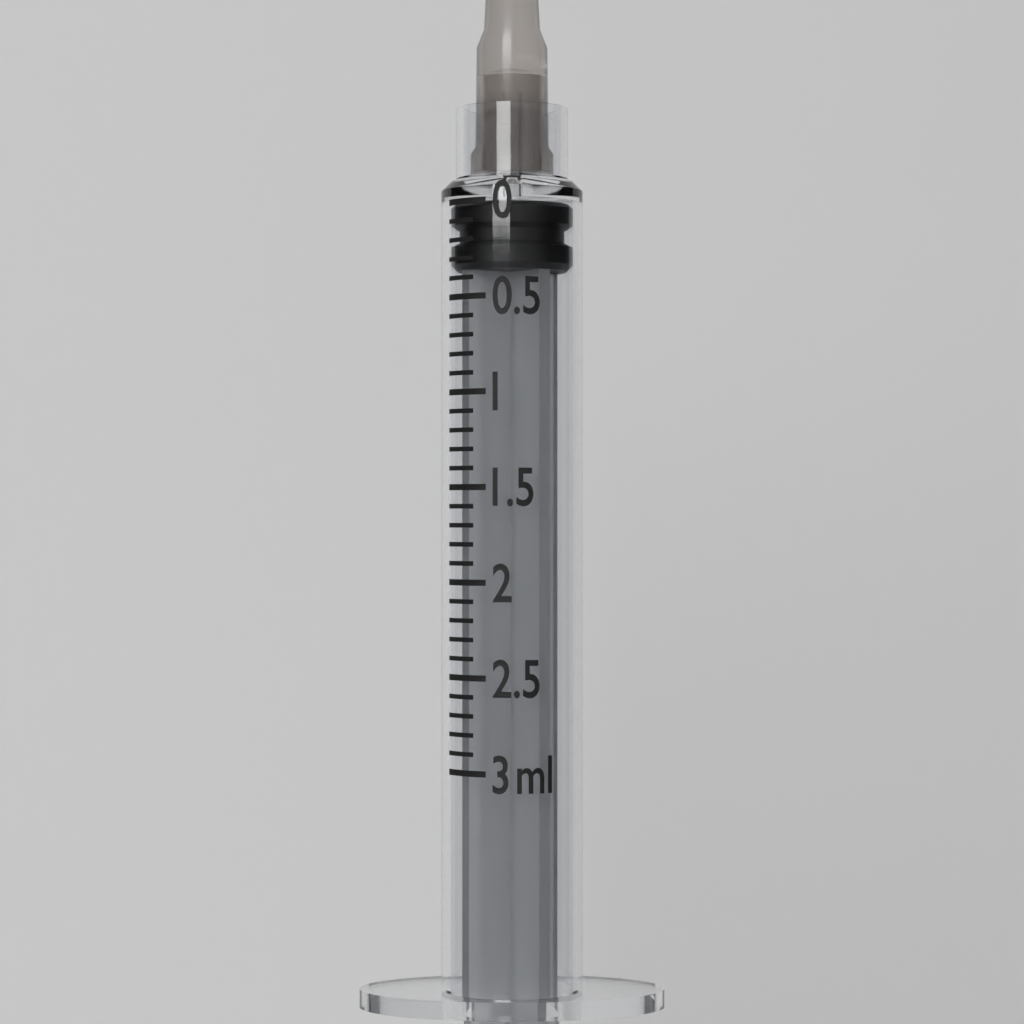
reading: 0.0 ml
